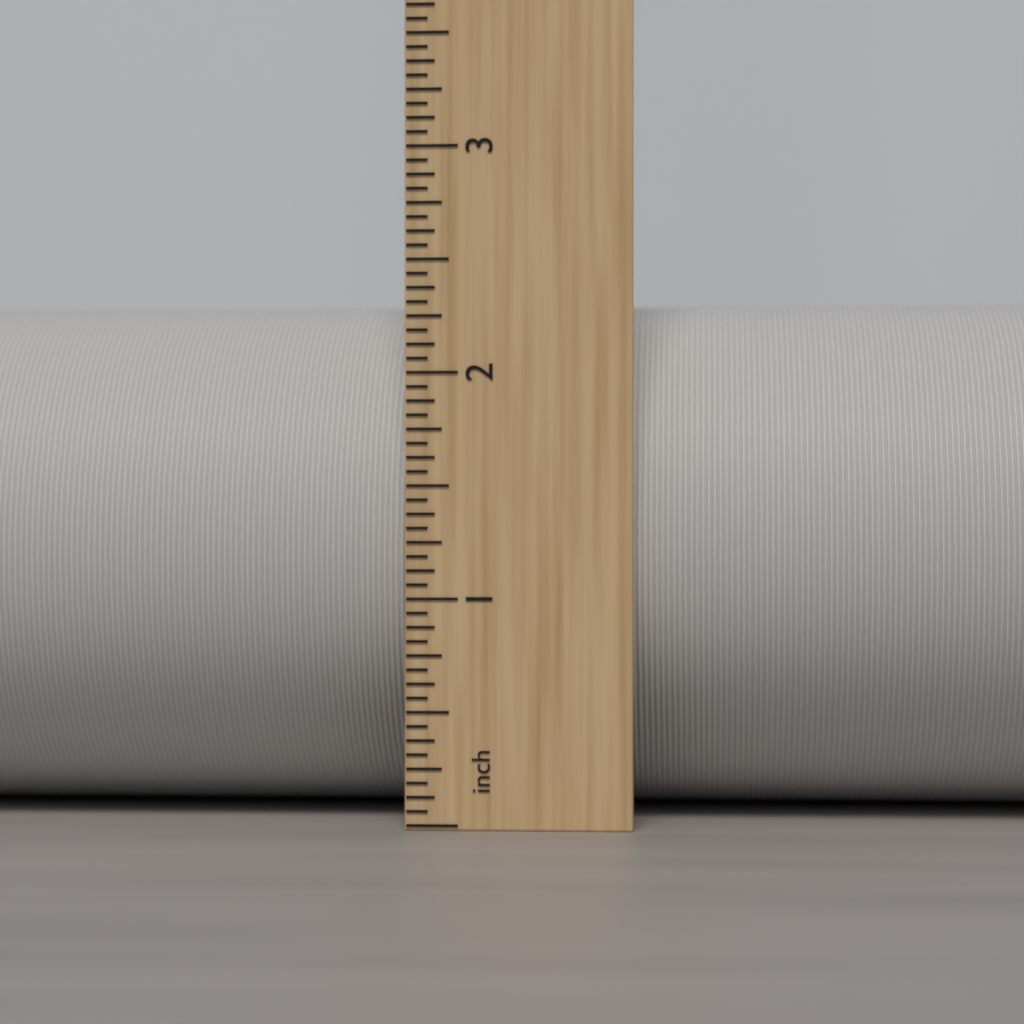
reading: 2.3750 inch
